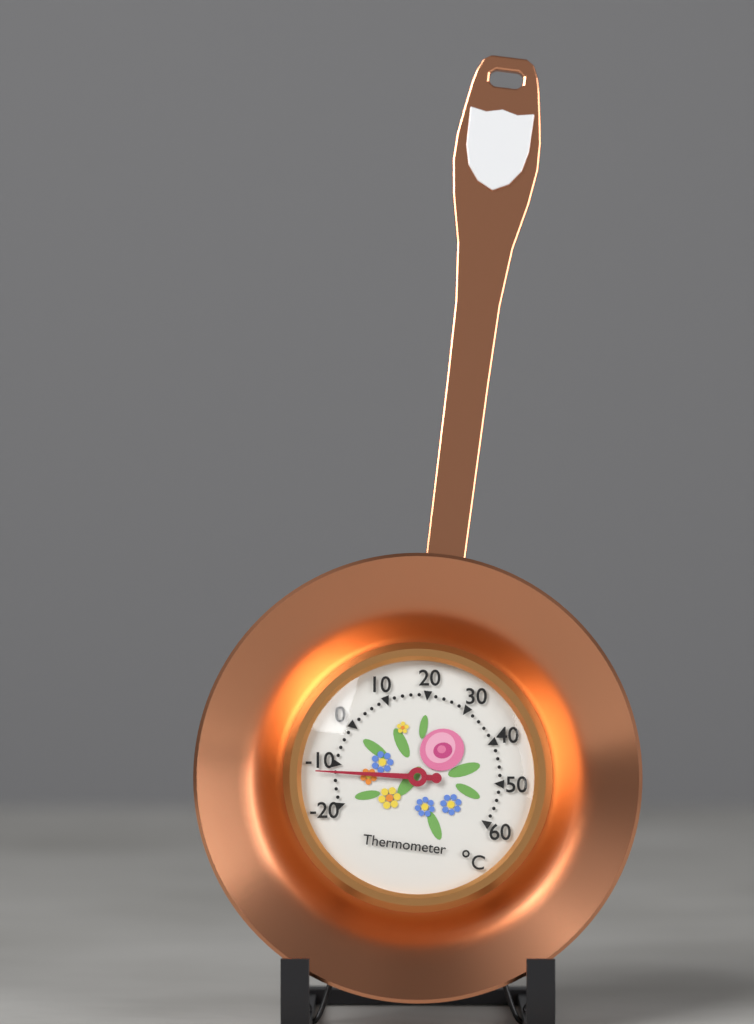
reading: -12 °C
